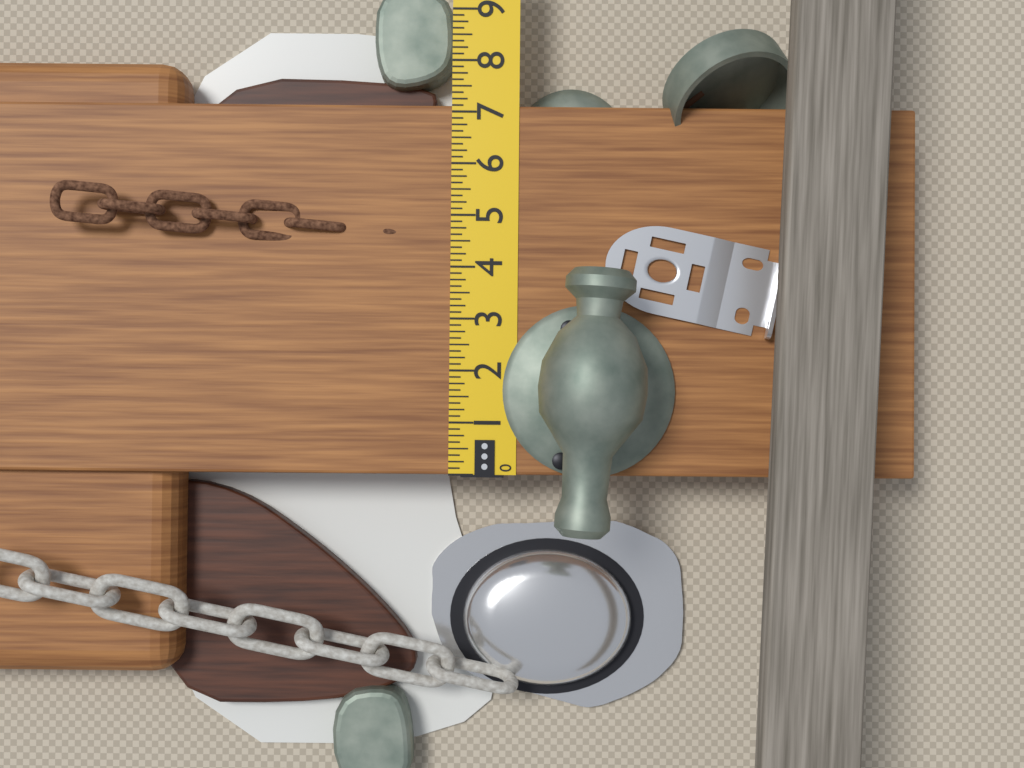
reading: 7.125 in
